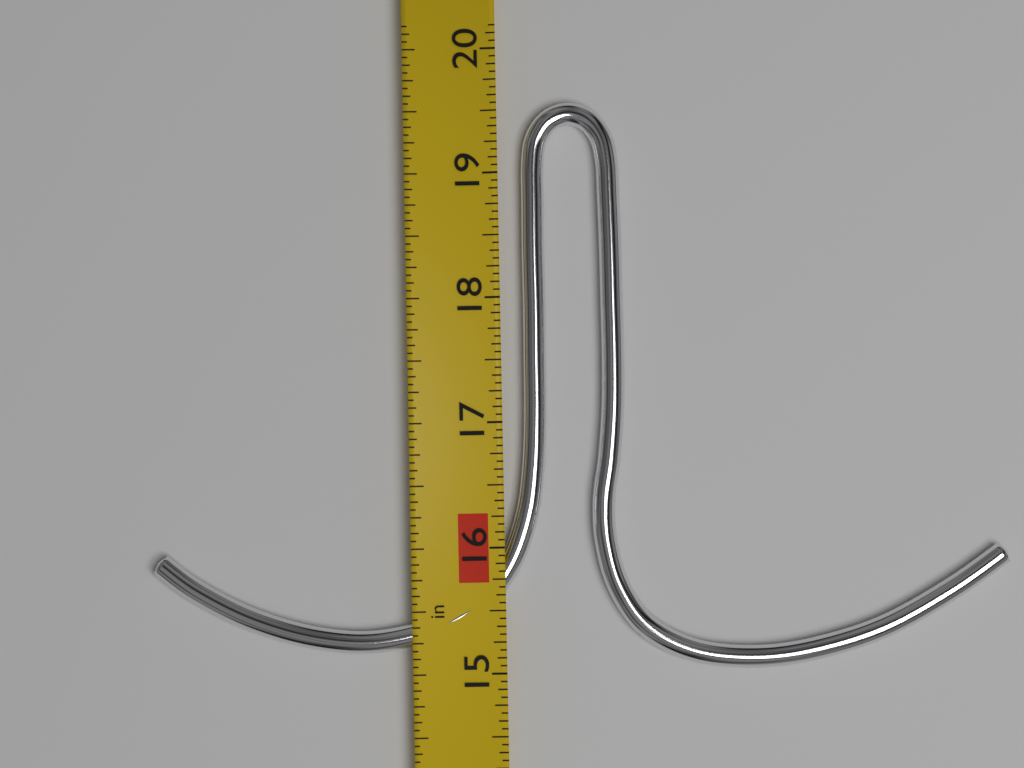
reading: 19.5625 in
